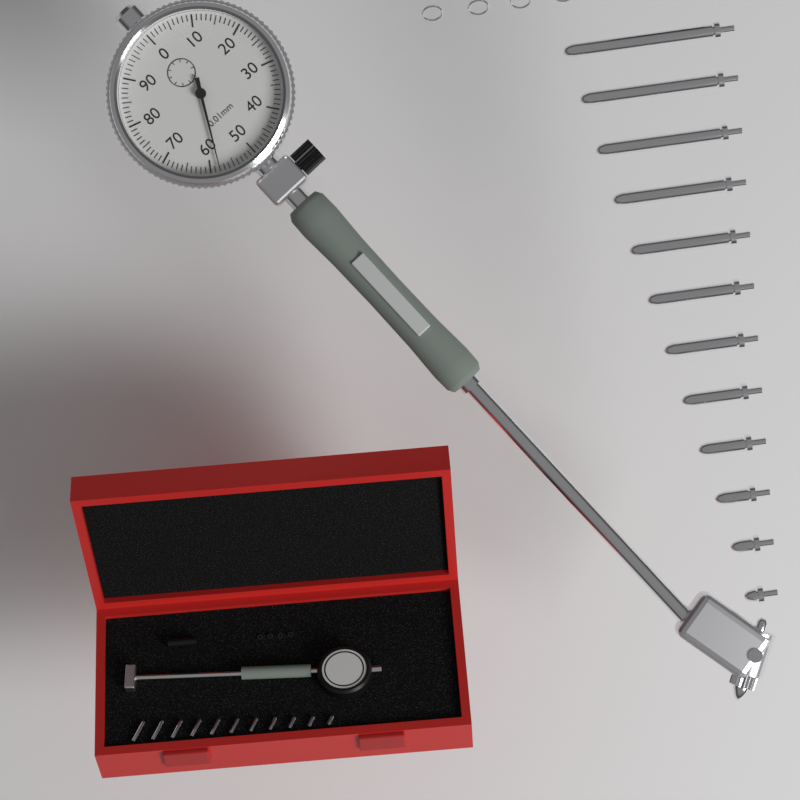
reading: 0.58 mm
